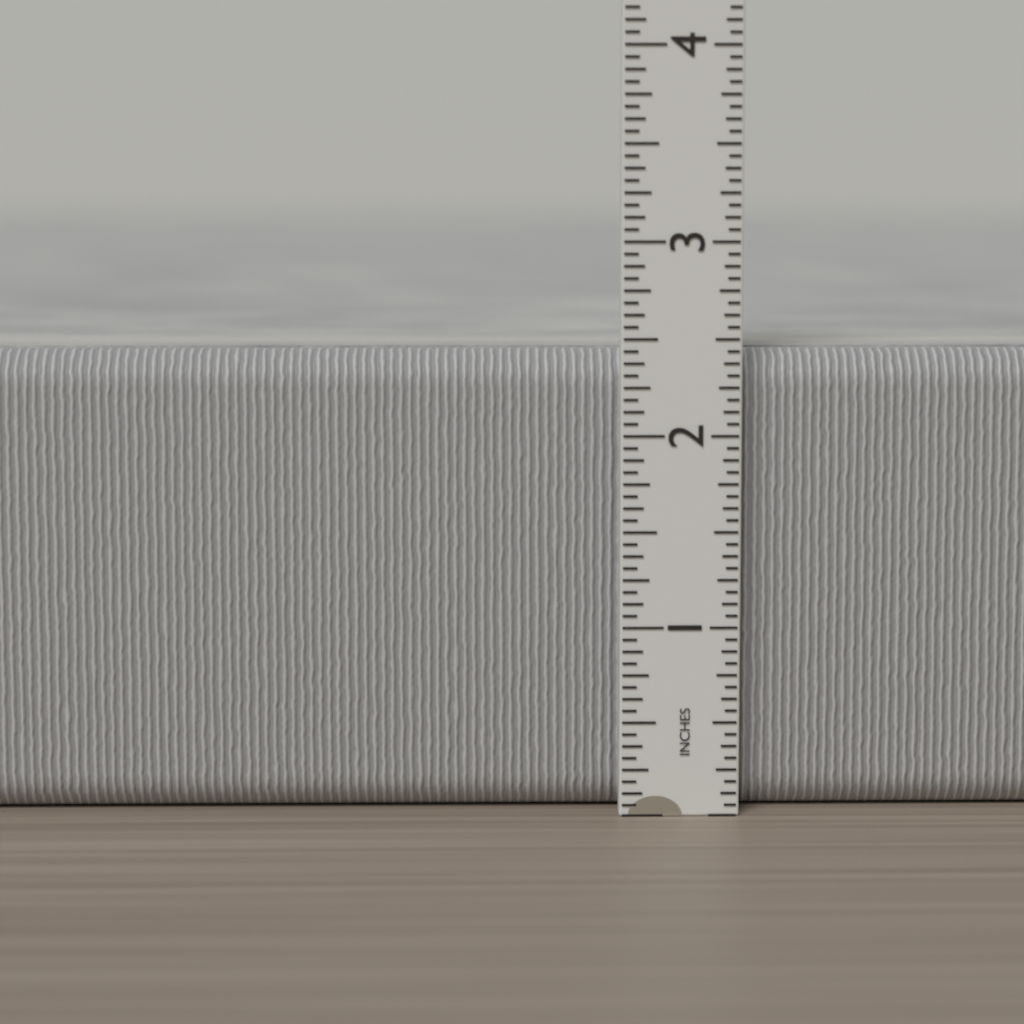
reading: 2.4375 in
